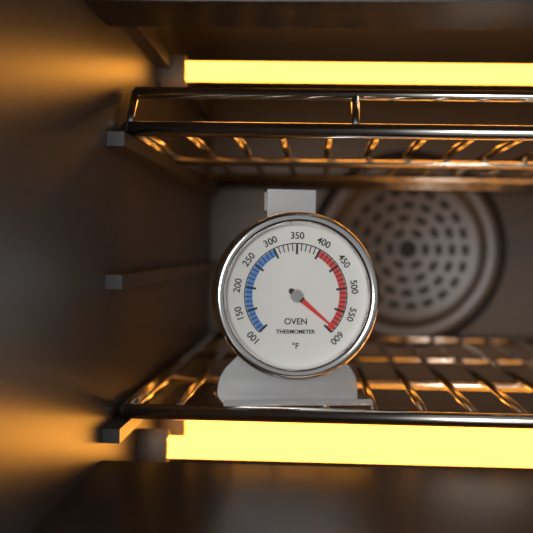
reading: 590 °F
